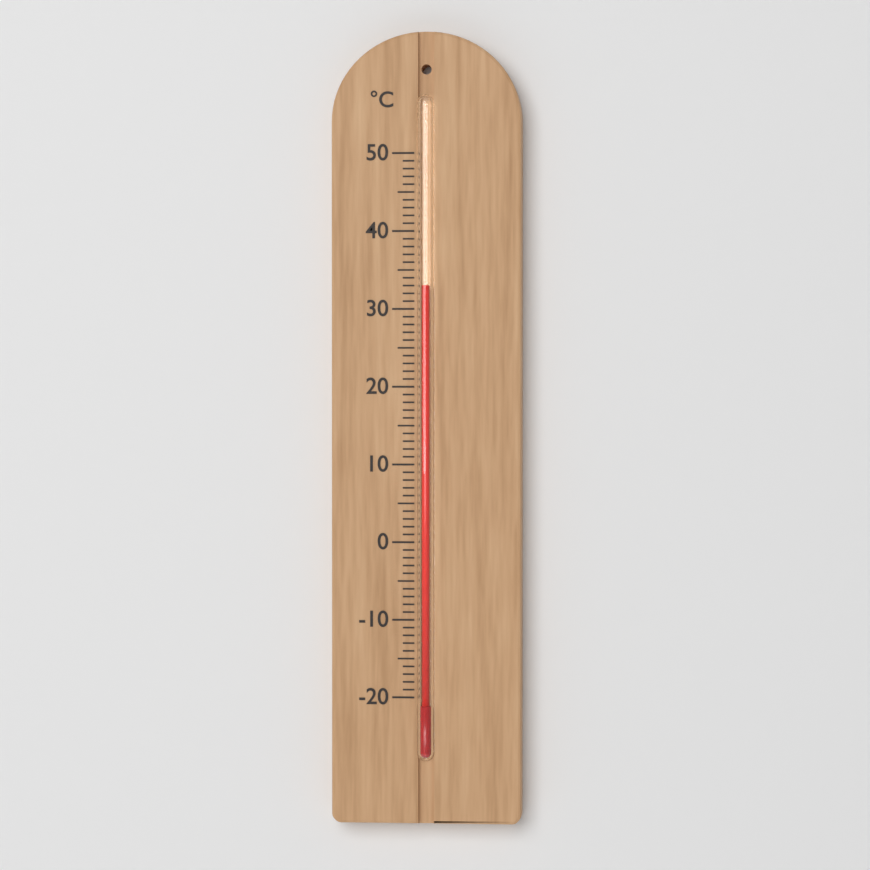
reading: 33 °C
